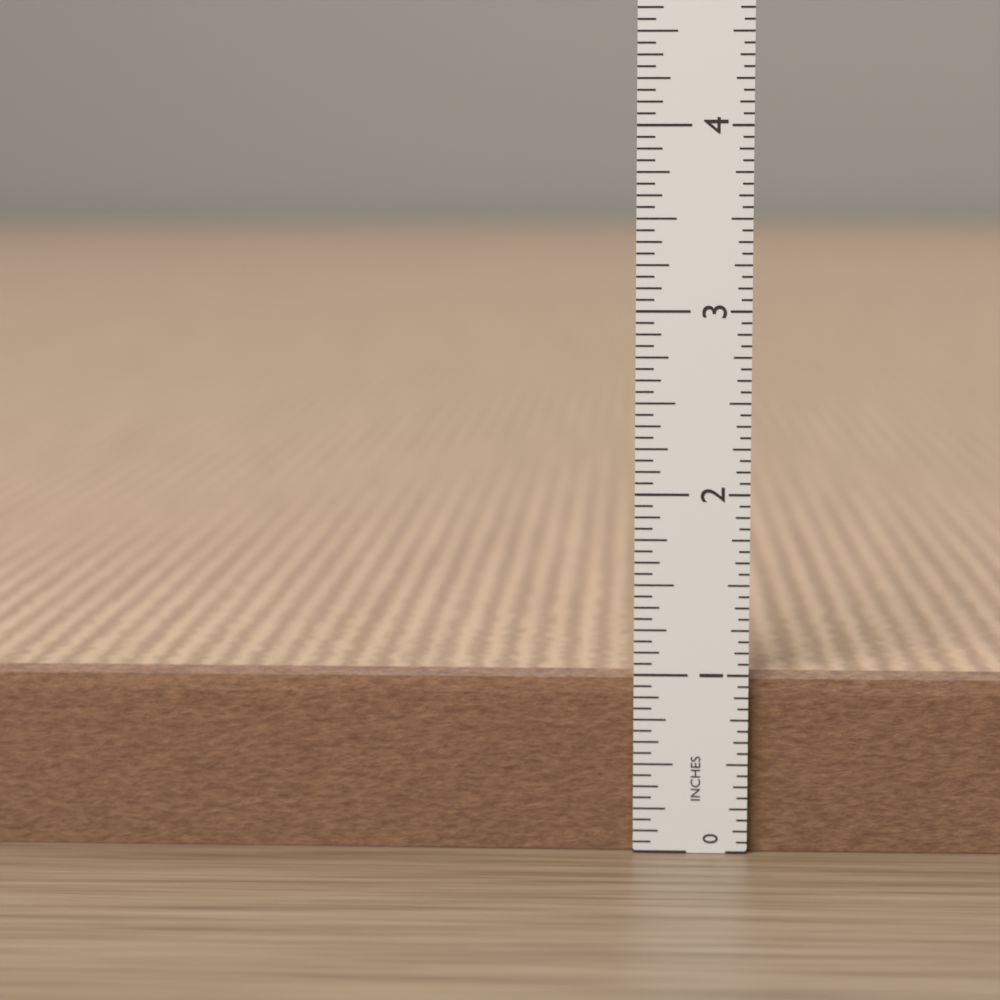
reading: 1.0000 in
